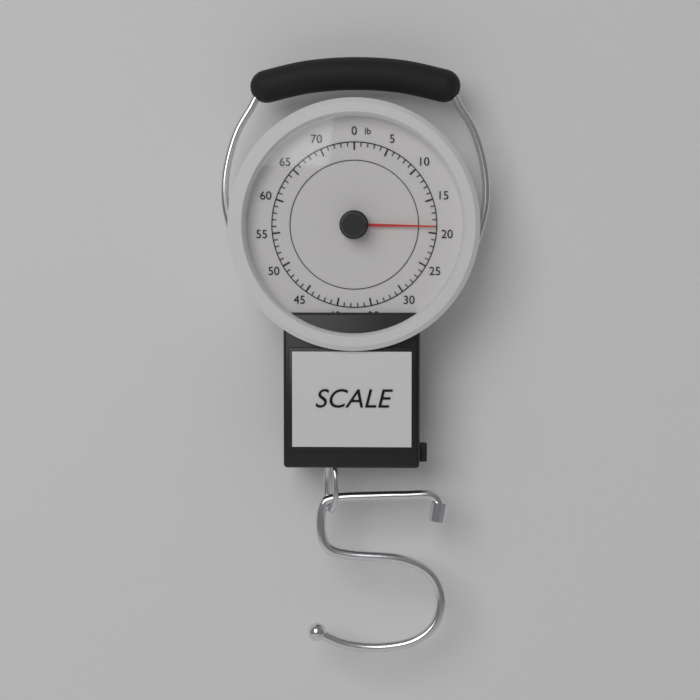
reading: 19 lb
